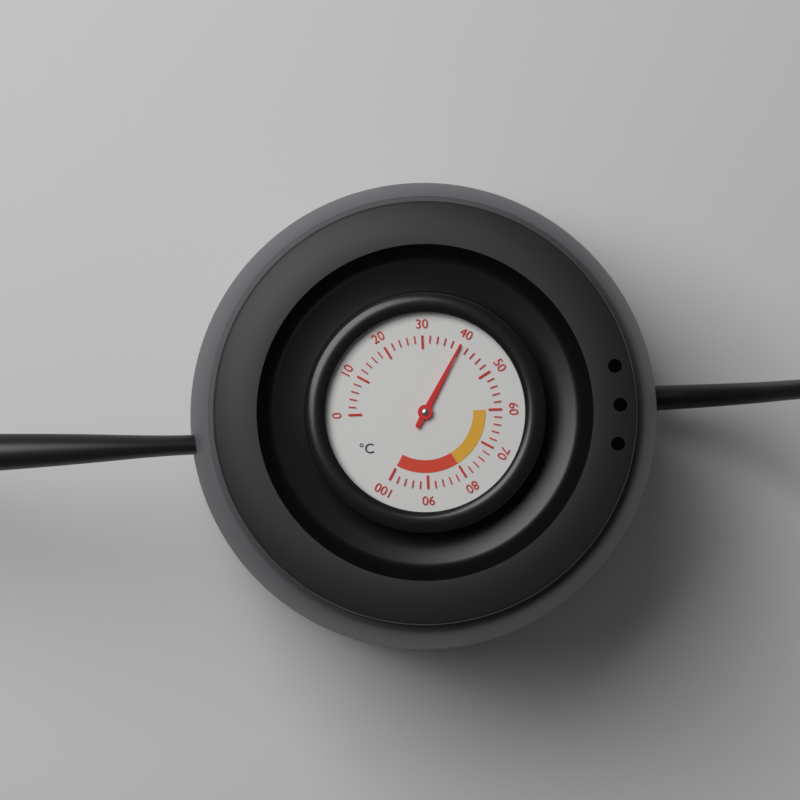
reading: 40 °C
